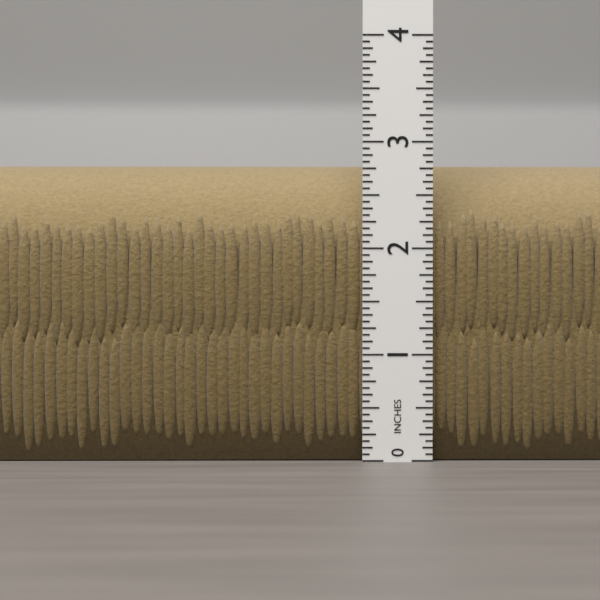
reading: 2.8750 in
